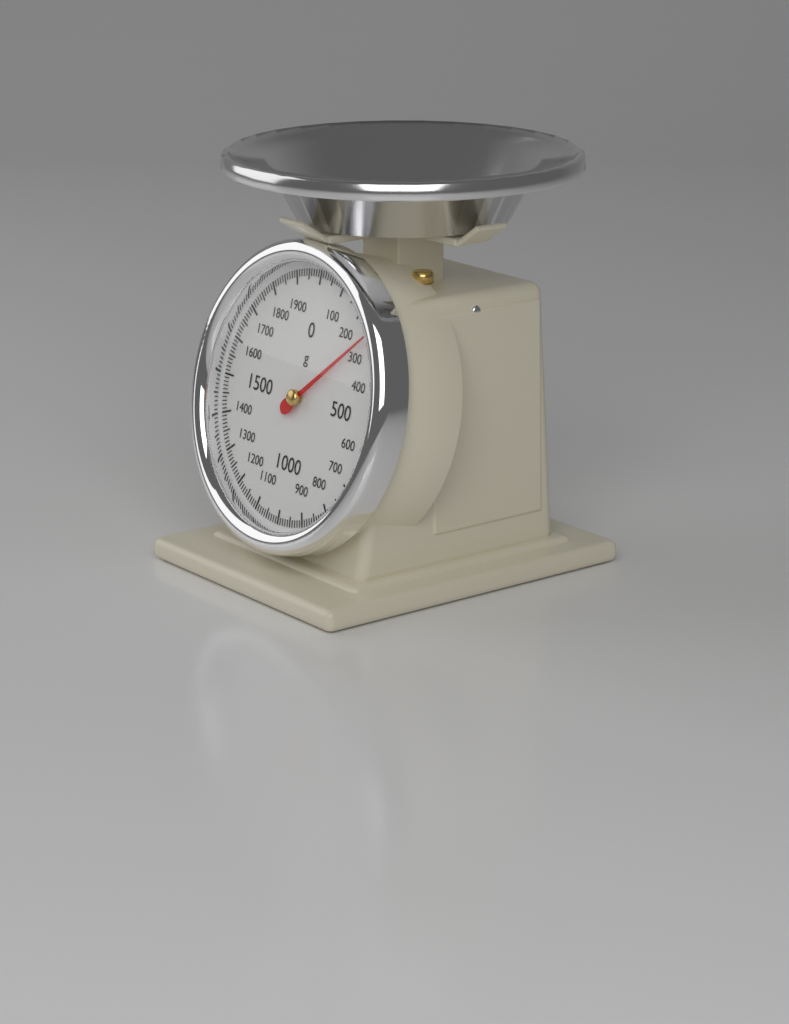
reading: 270 g
